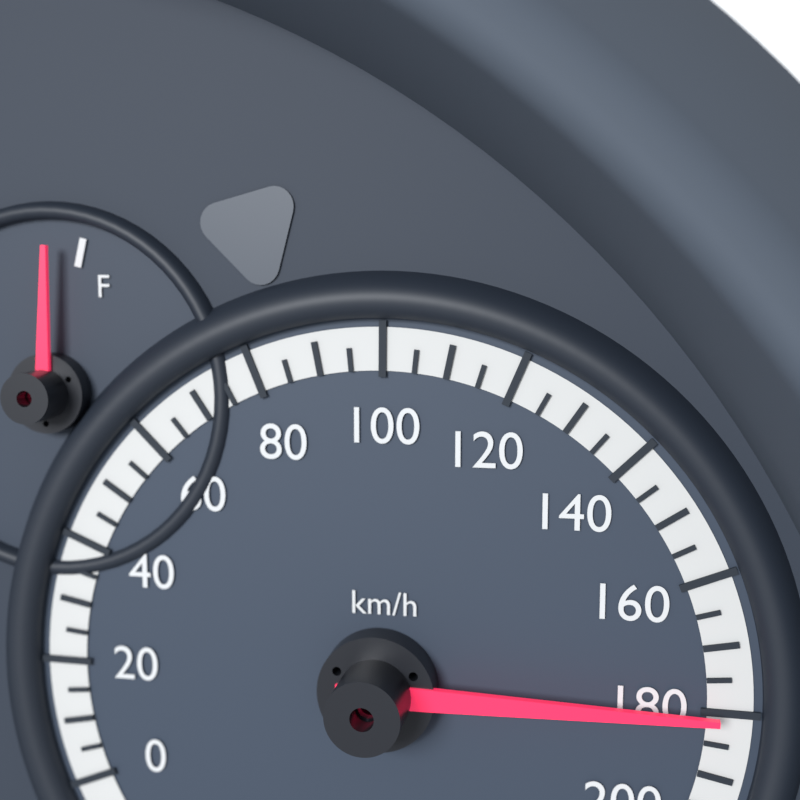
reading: 180 km/h
